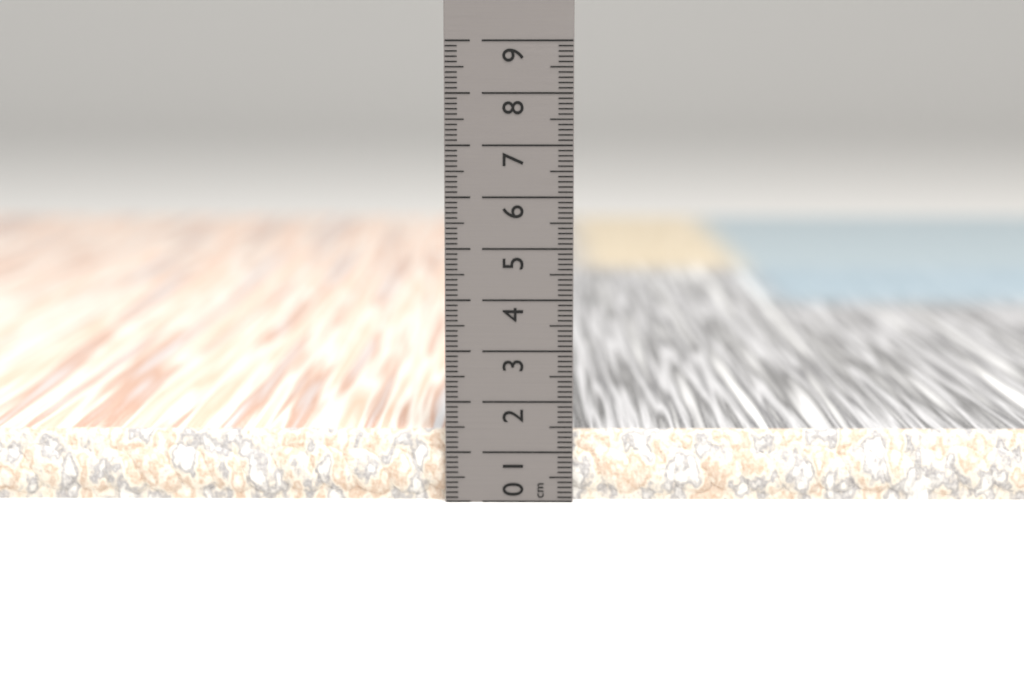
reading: 1.4 cm
